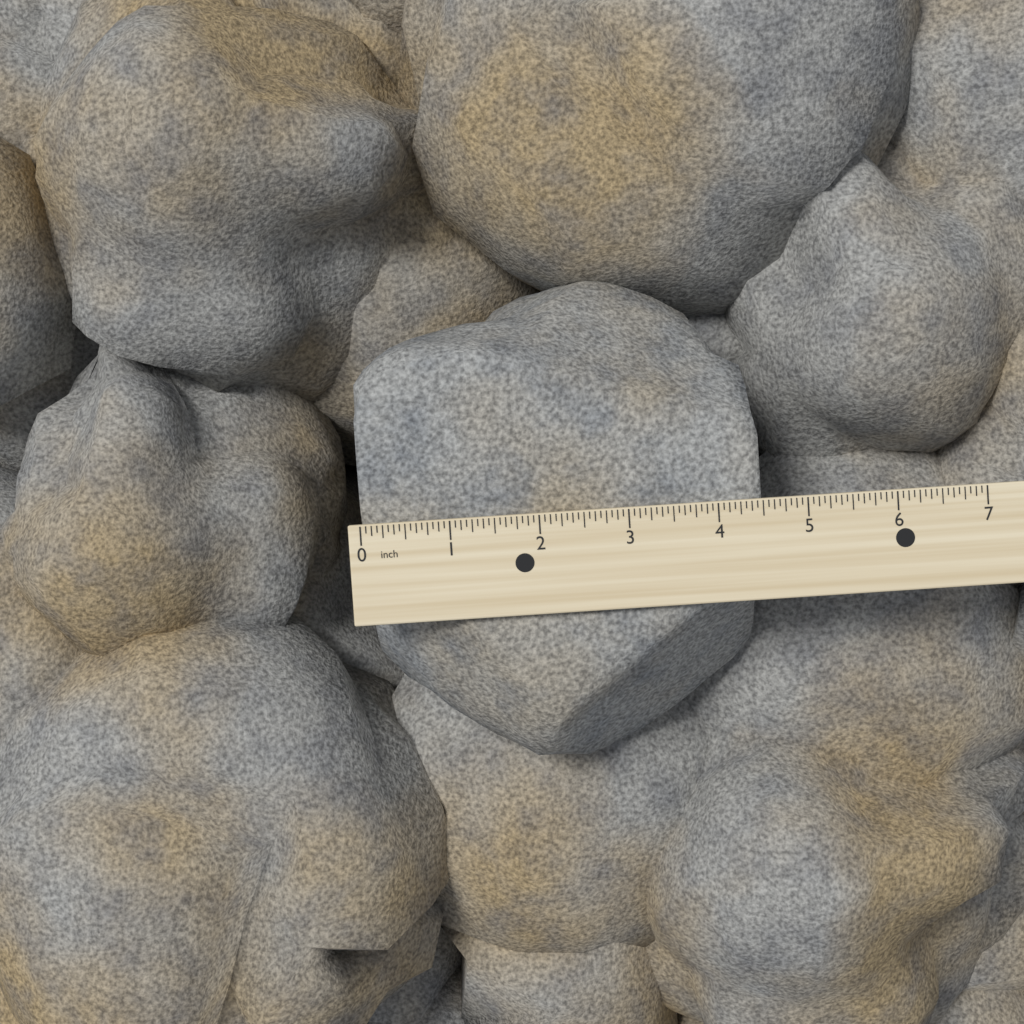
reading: 4.5000 inch
